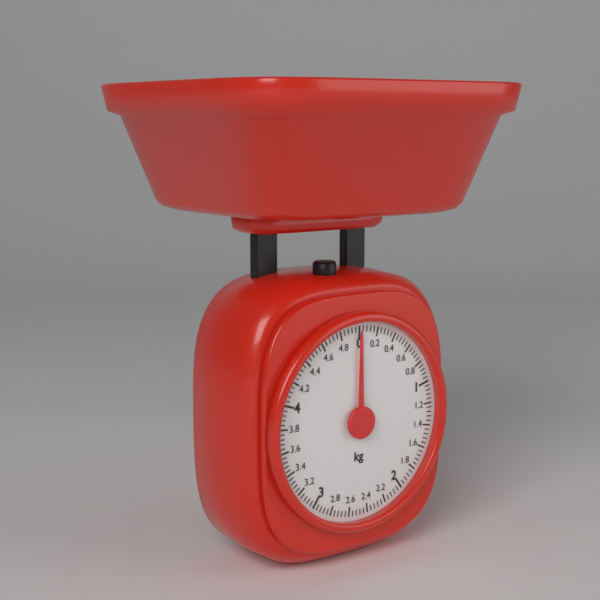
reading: 0.00 kg
